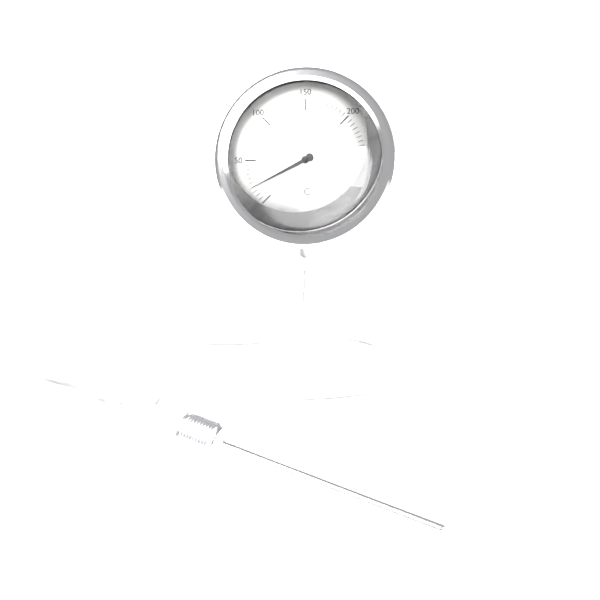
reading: 20 °C
